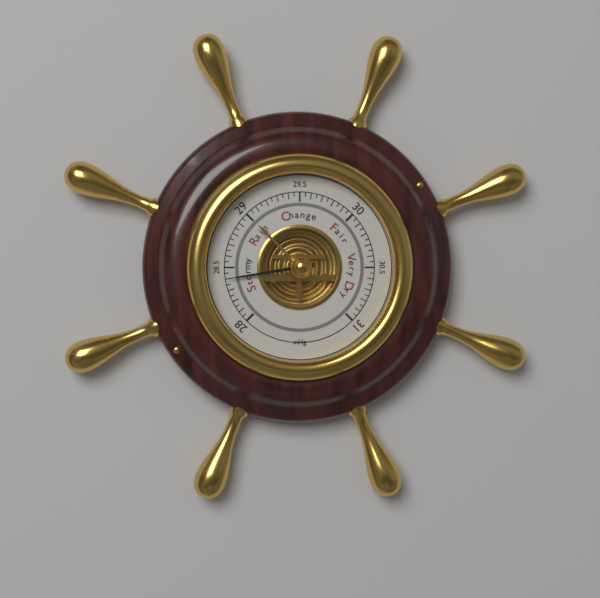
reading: 28.40 inHg
